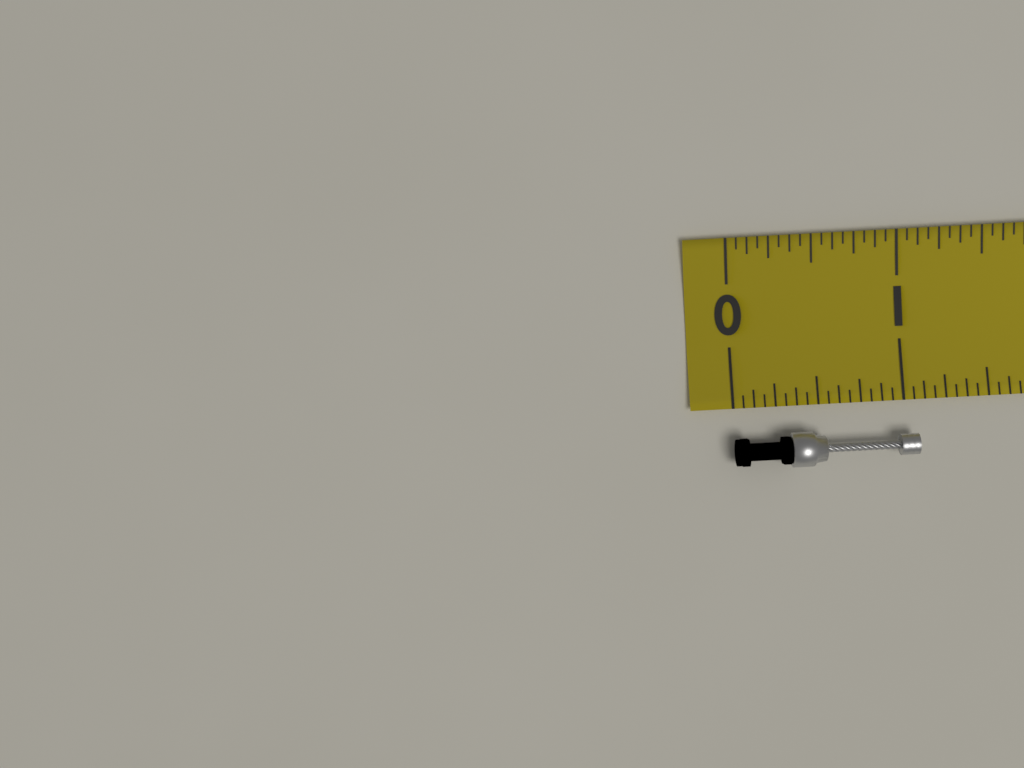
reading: 1.0625 (no unit)
